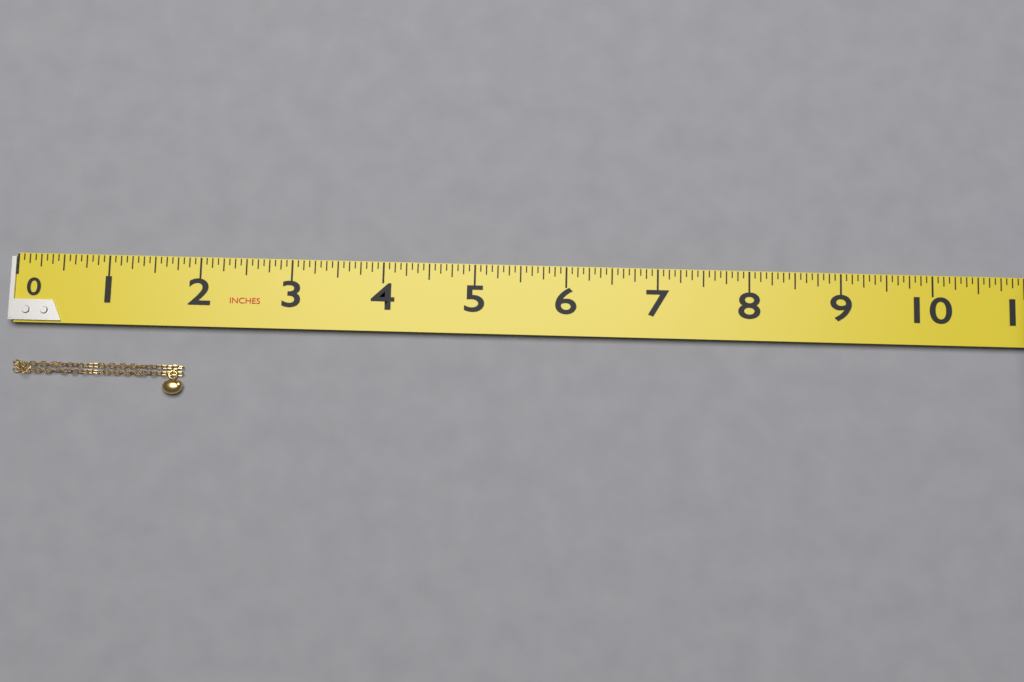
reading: 1.8750 in
